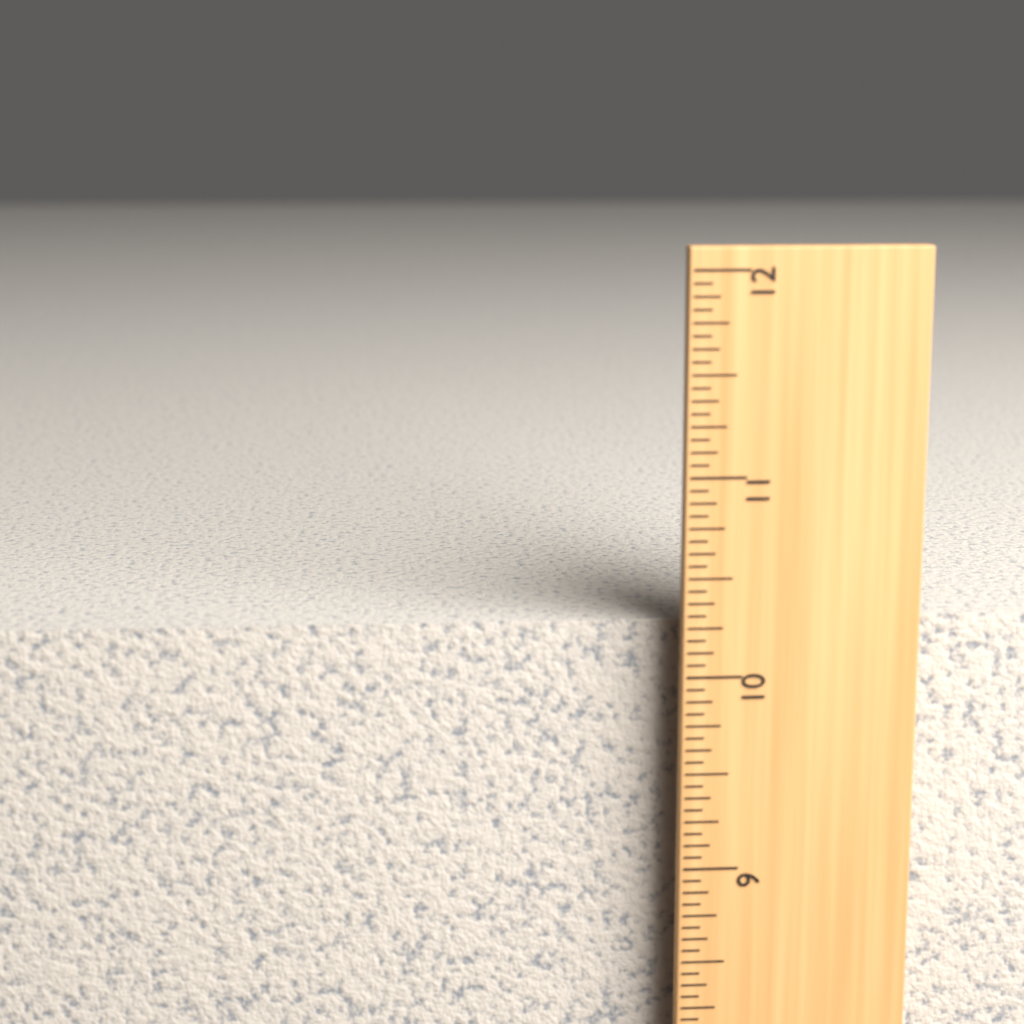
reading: 10.2500 in
